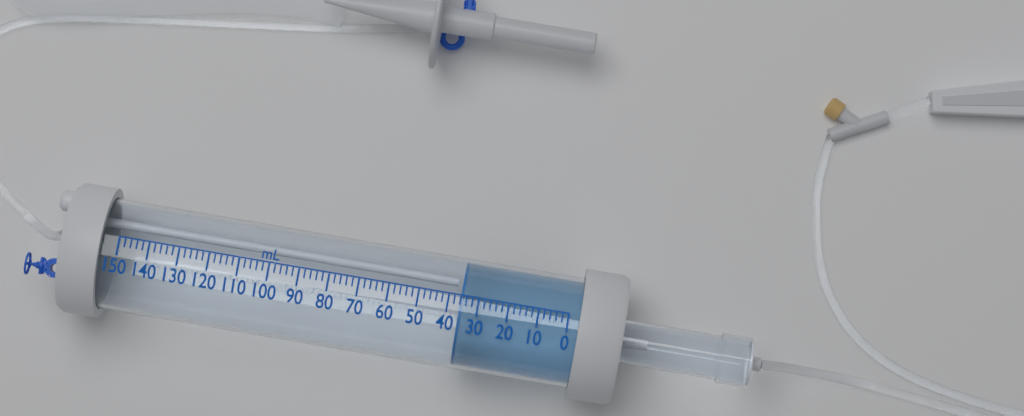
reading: 36 mL
